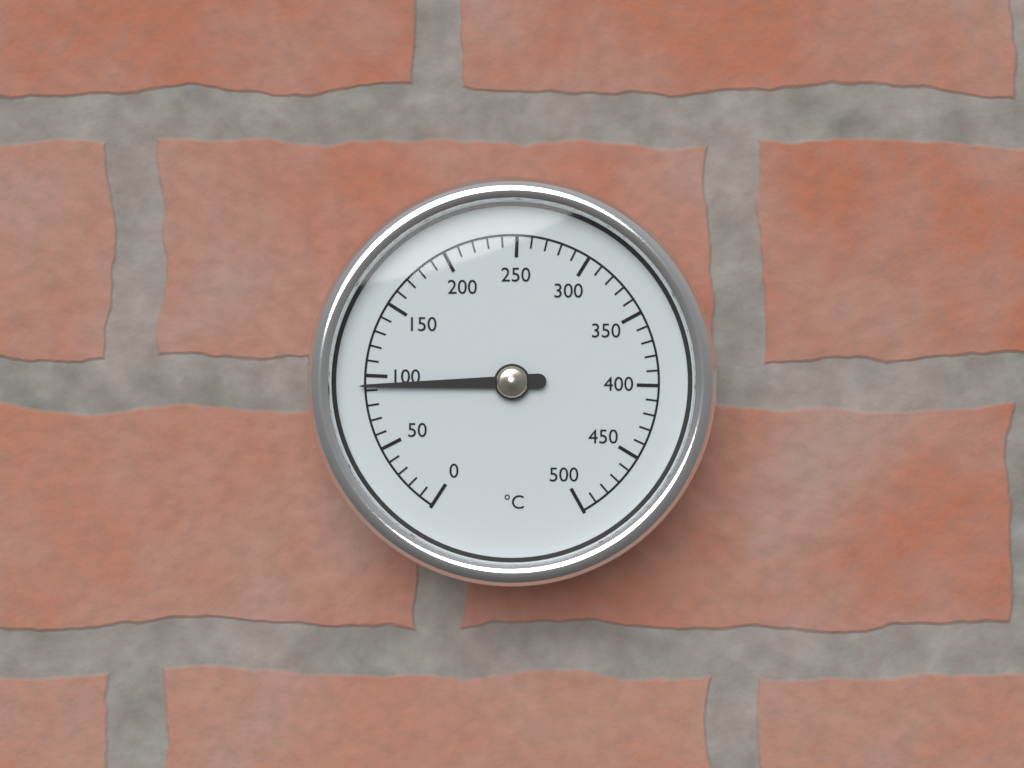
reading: 93 °C
